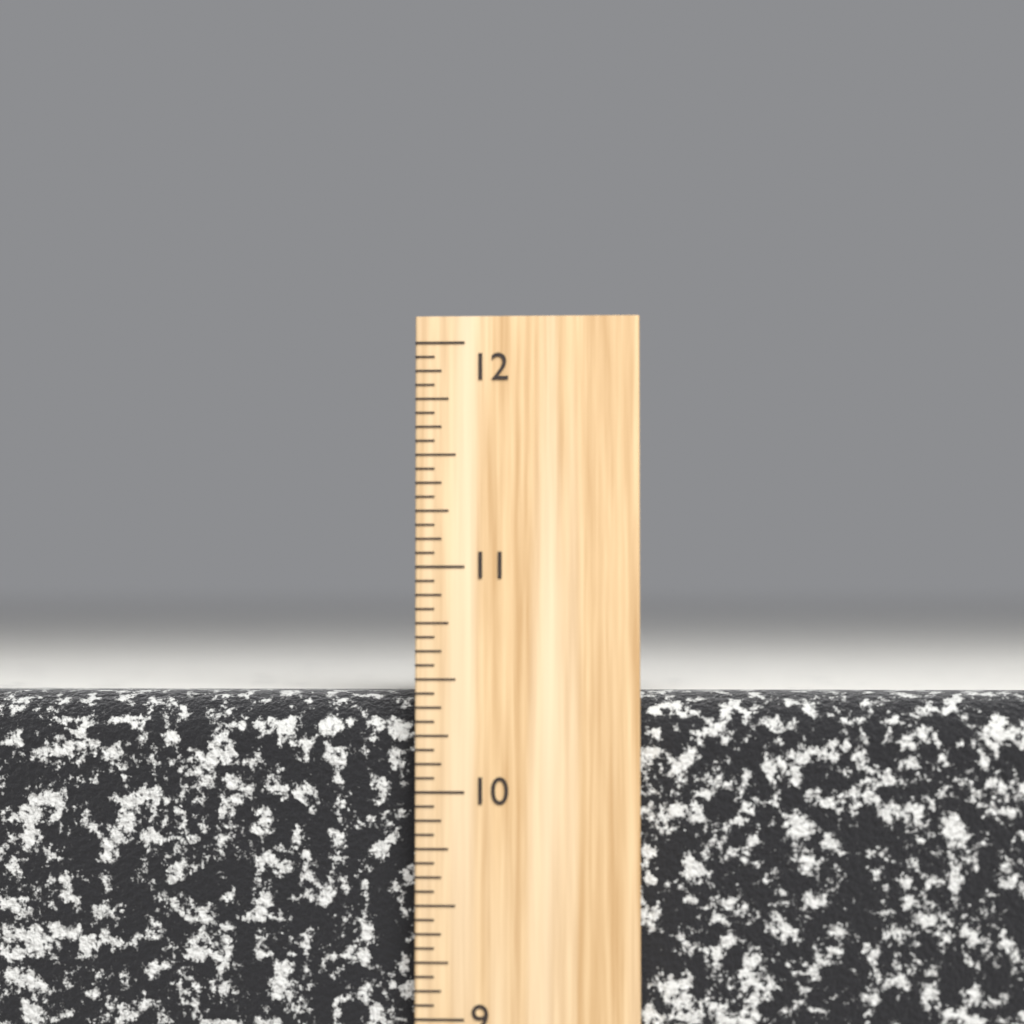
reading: 10.4375 inch
